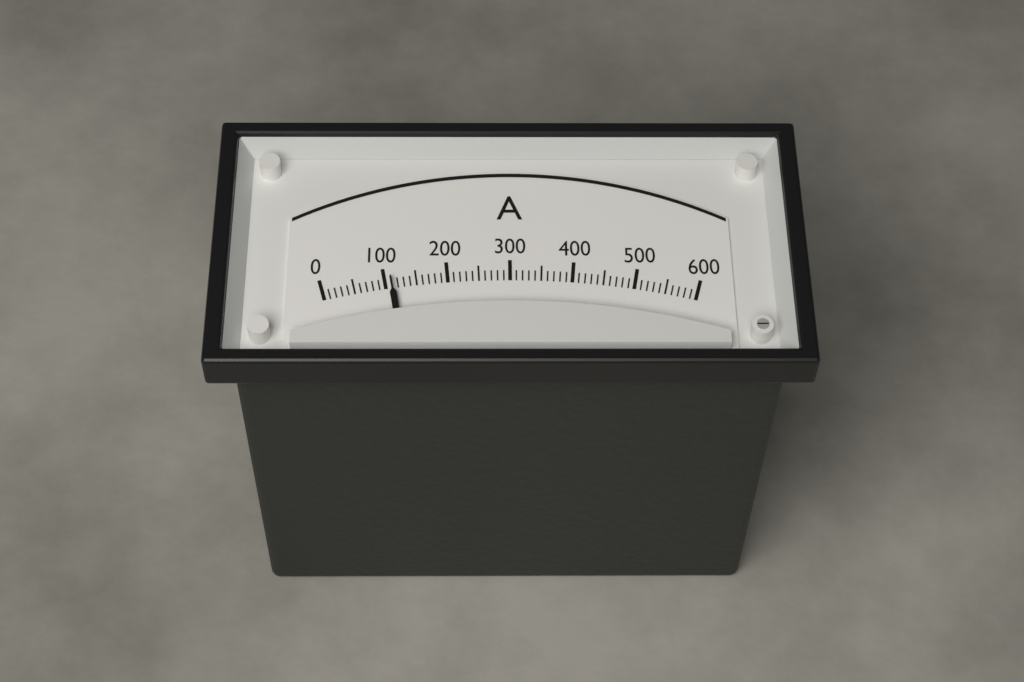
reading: 110 A
